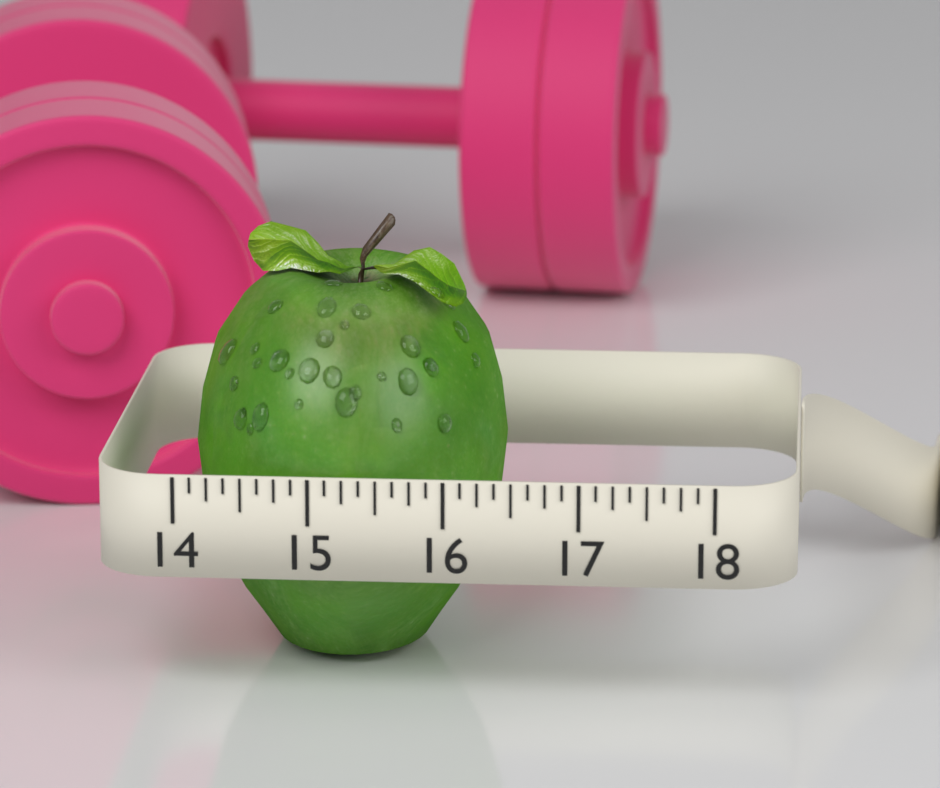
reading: 16.375 (no unit)
